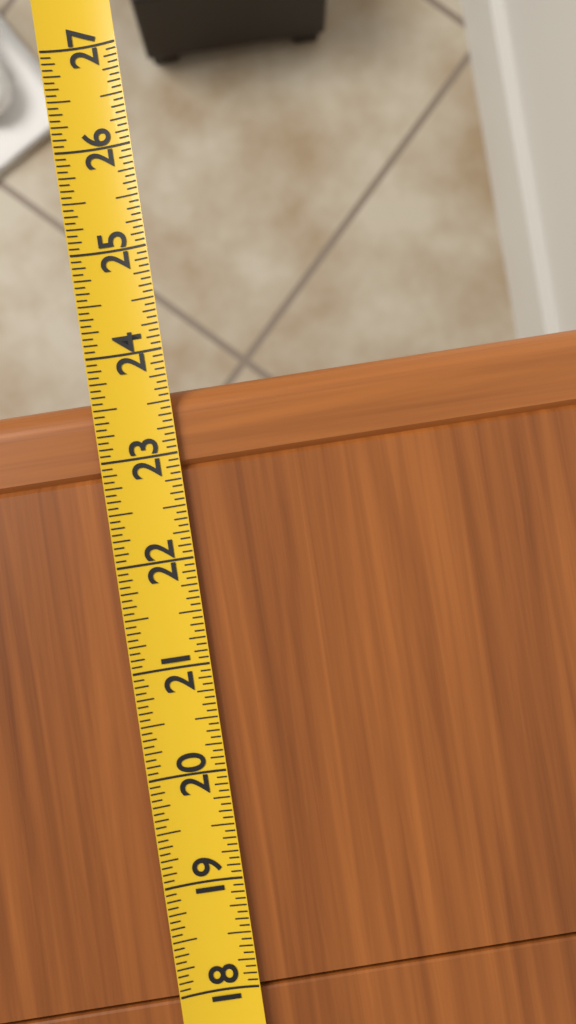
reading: 23.6250 (no unit)
